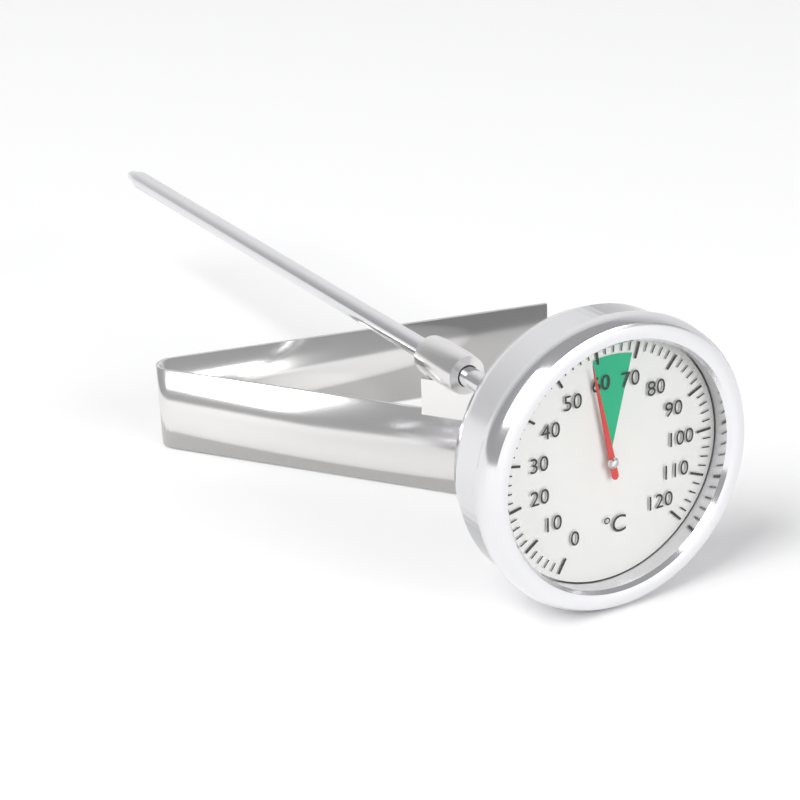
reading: 58 °C
